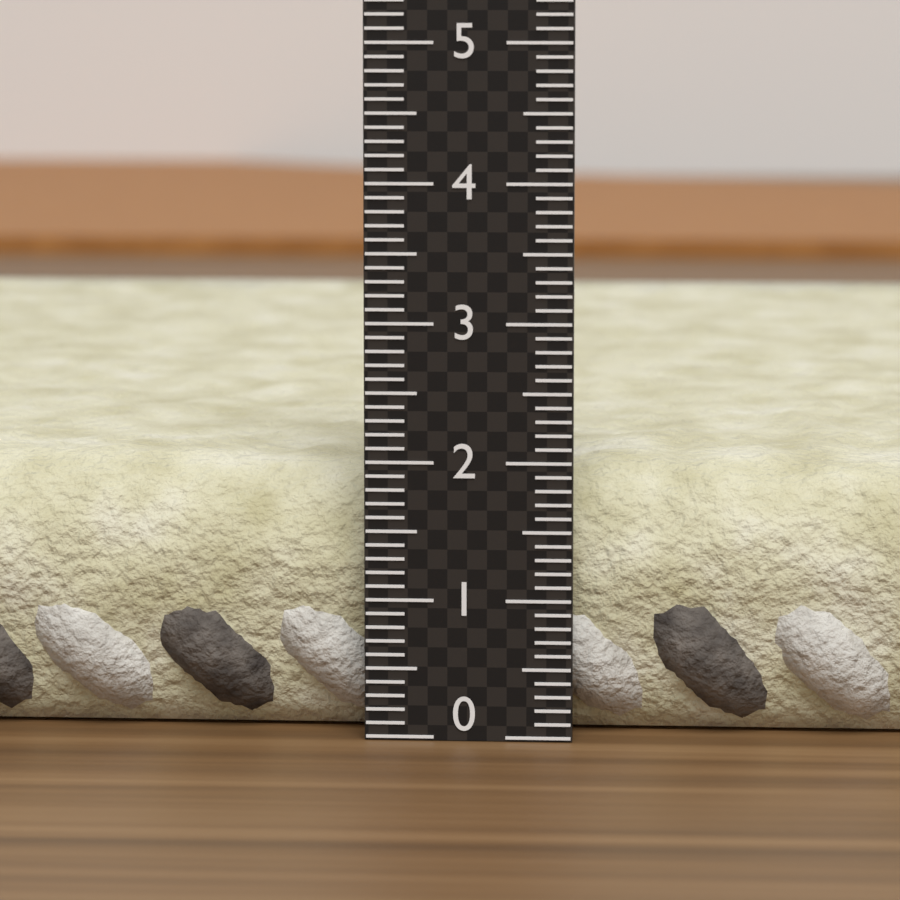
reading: 2.0 (no unit)
